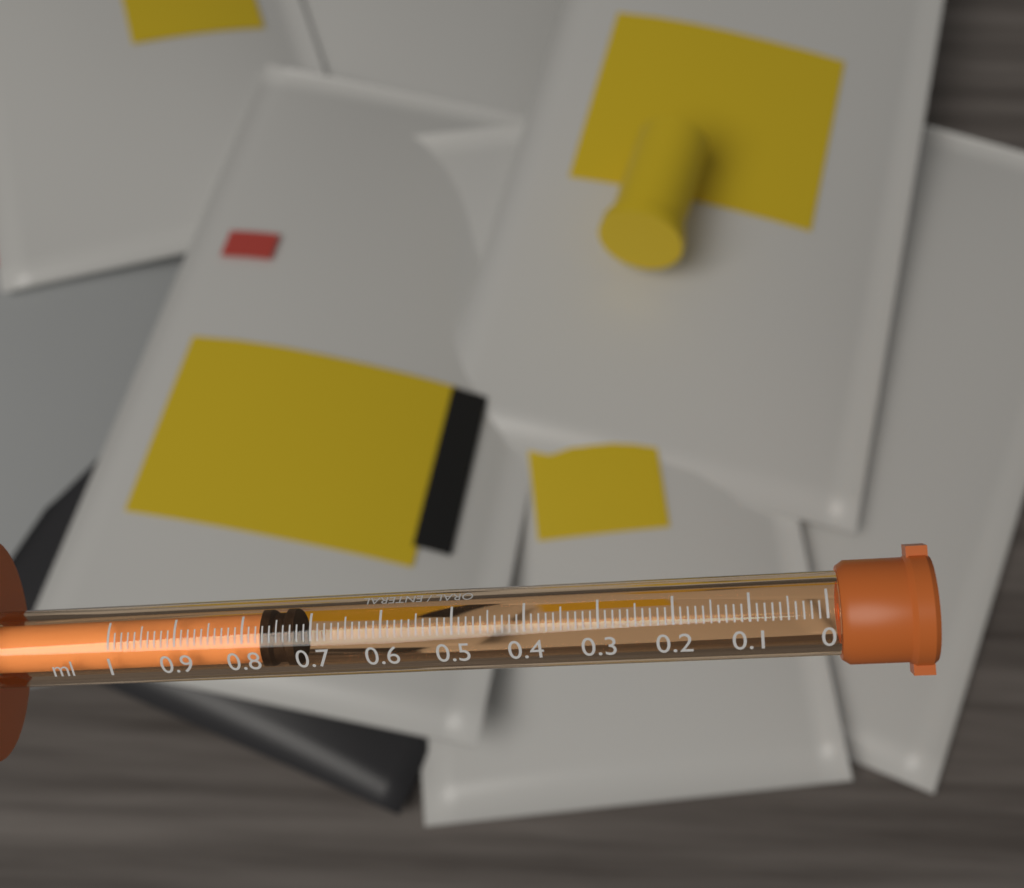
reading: 0.73 ml
